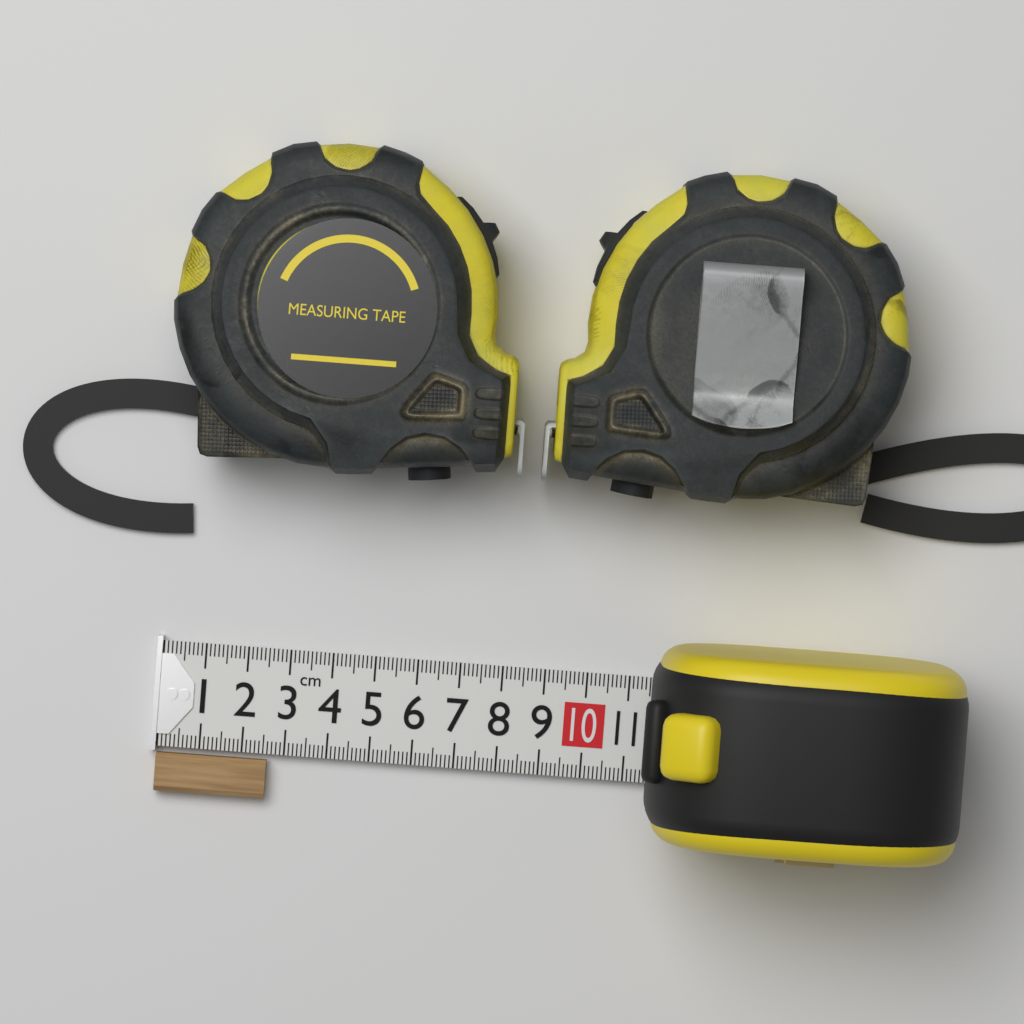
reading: 2.6 cm
